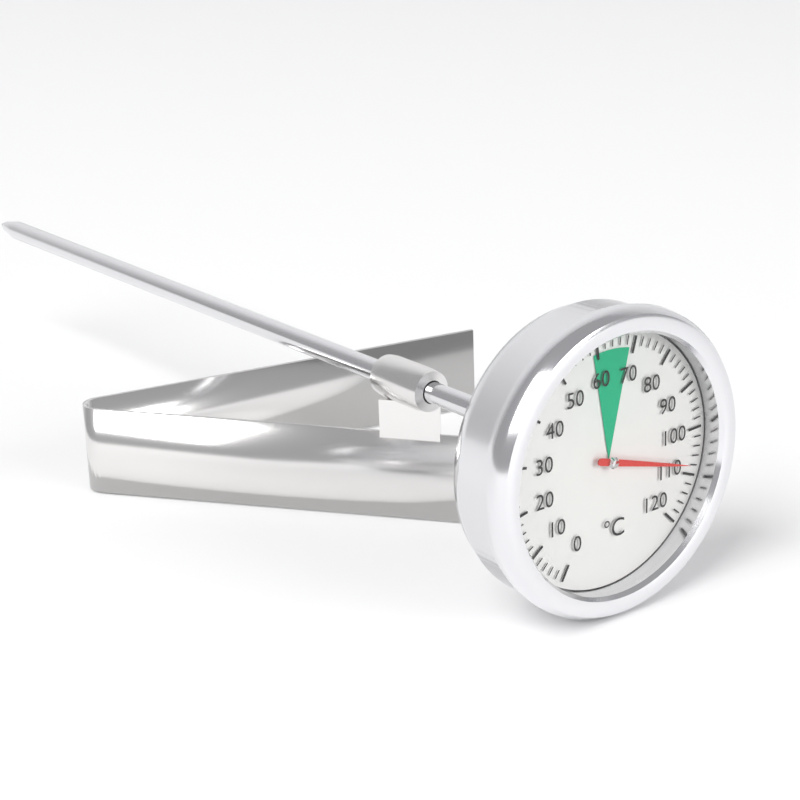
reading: 108 °C
